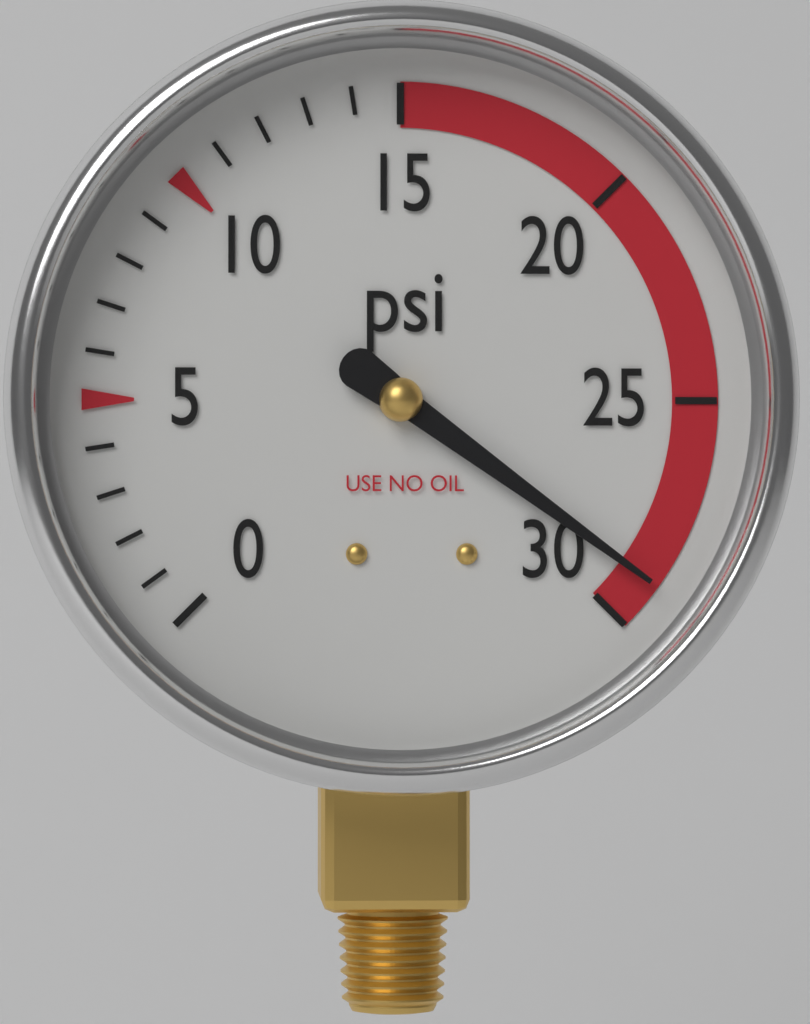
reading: 29 psi
